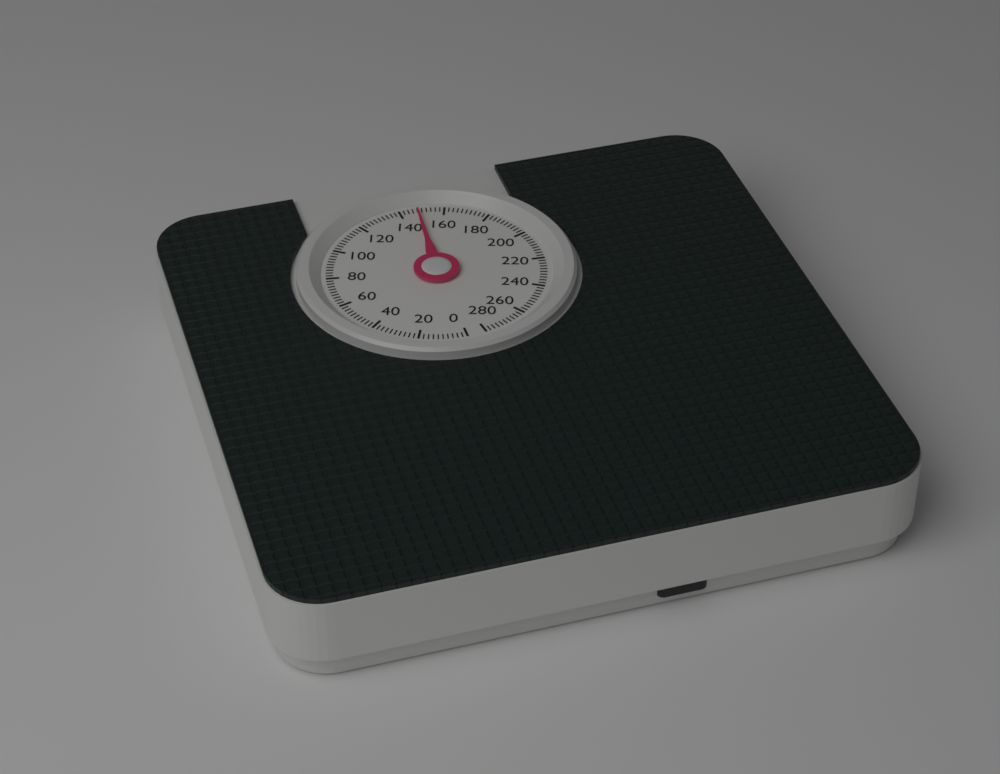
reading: 148 (no unit)
